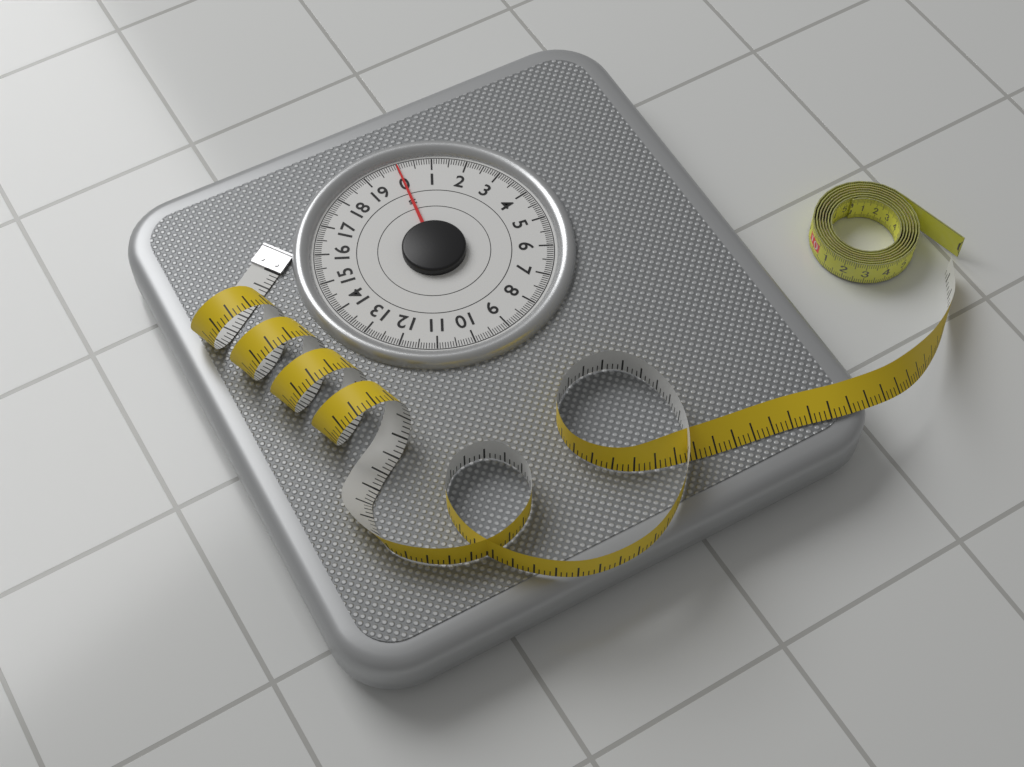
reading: 0.000000 st
